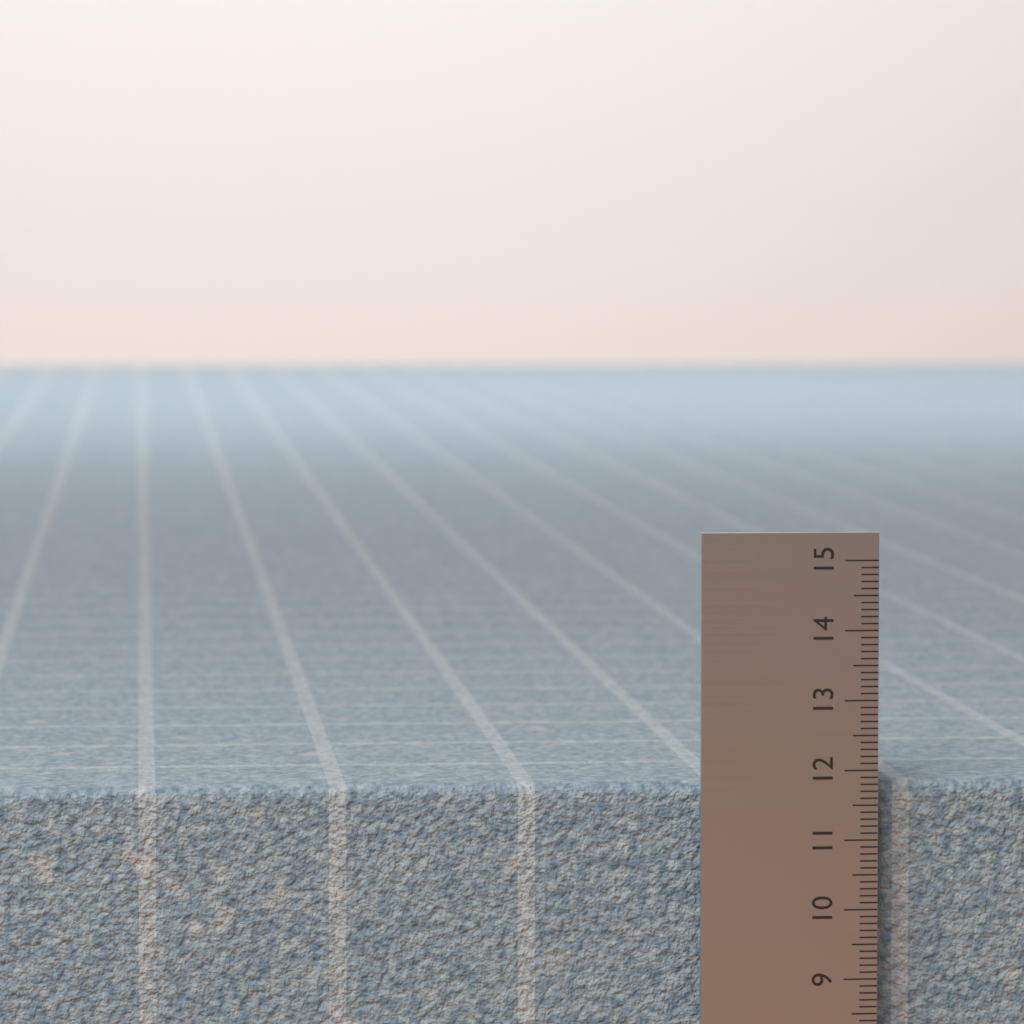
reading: 11.8 (no unit)
